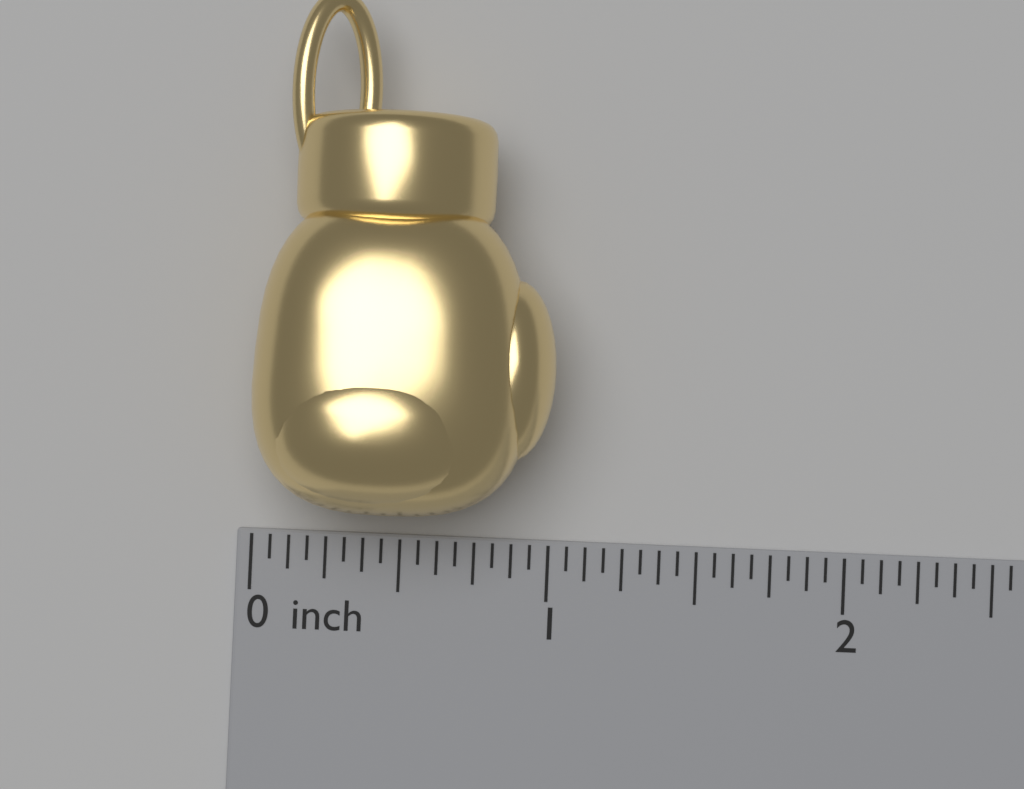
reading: 1.0000 inch
